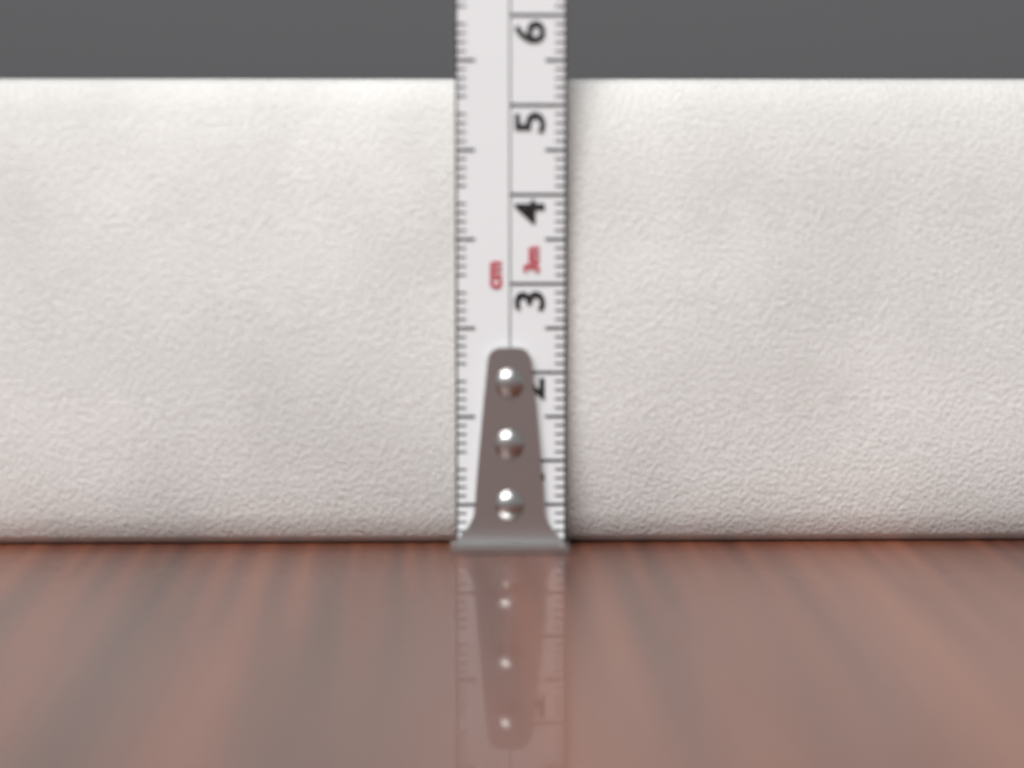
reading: 5.3 cm
